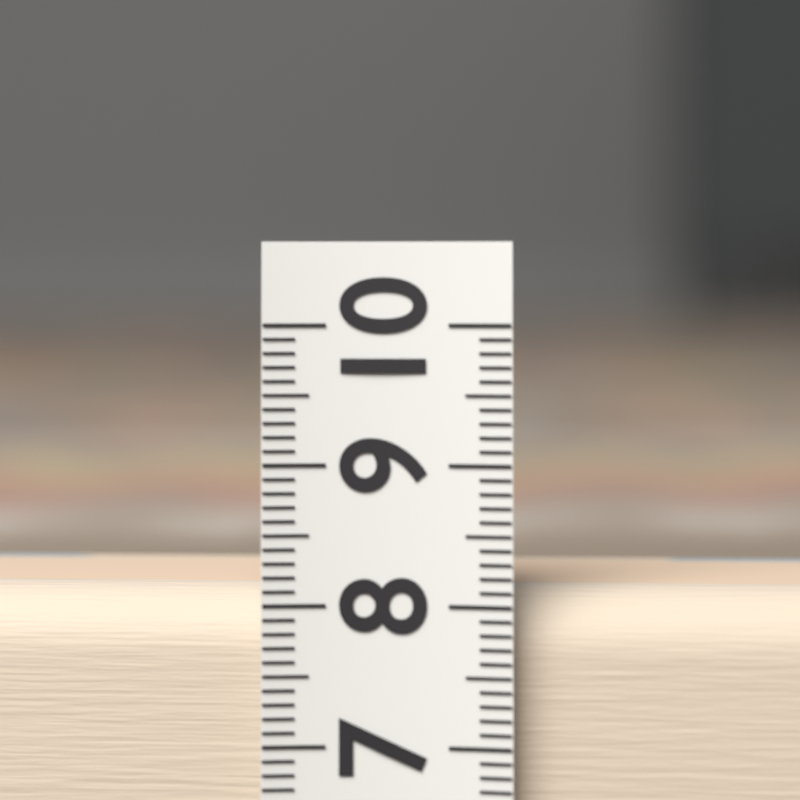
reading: 8.1 (no unit)
